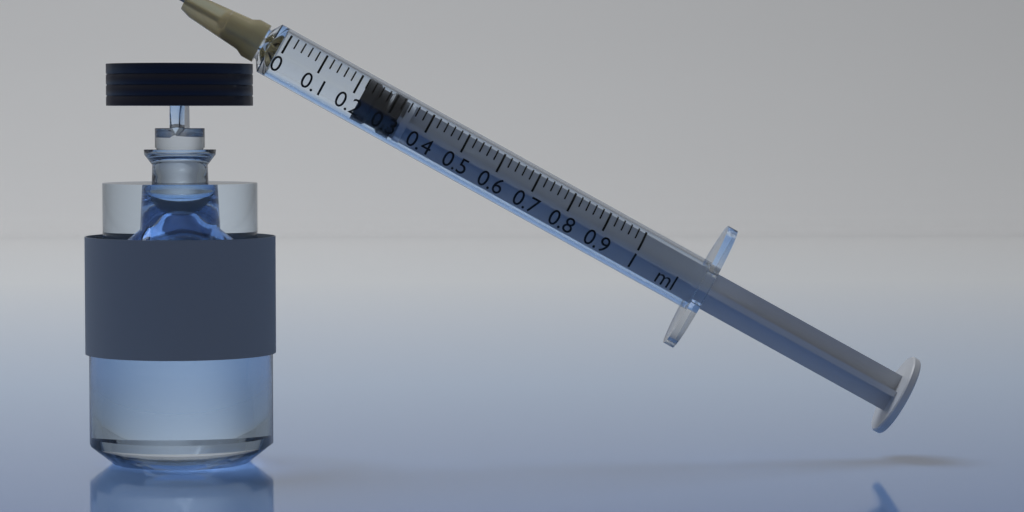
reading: 0.22 ml
